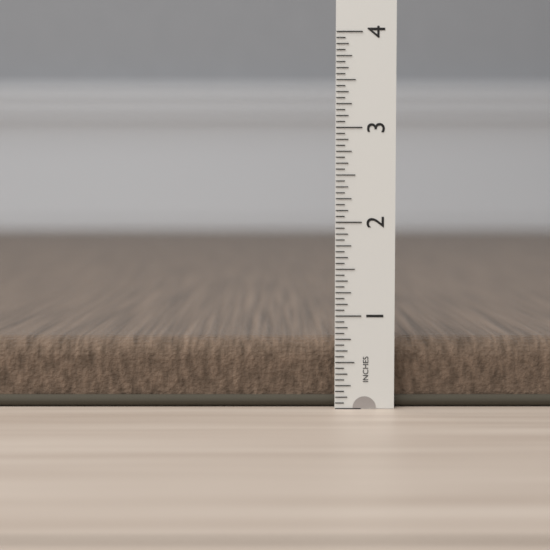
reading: 0.7500 in
